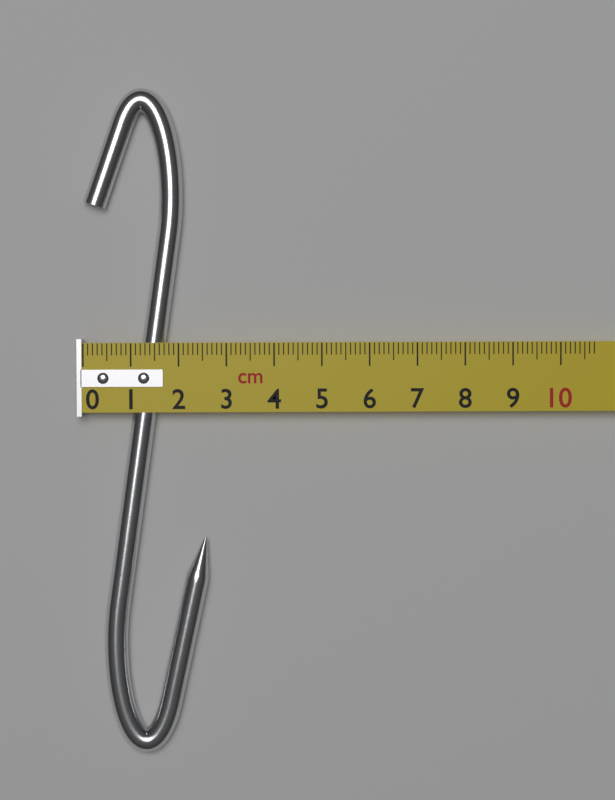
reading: 2.6 cm
